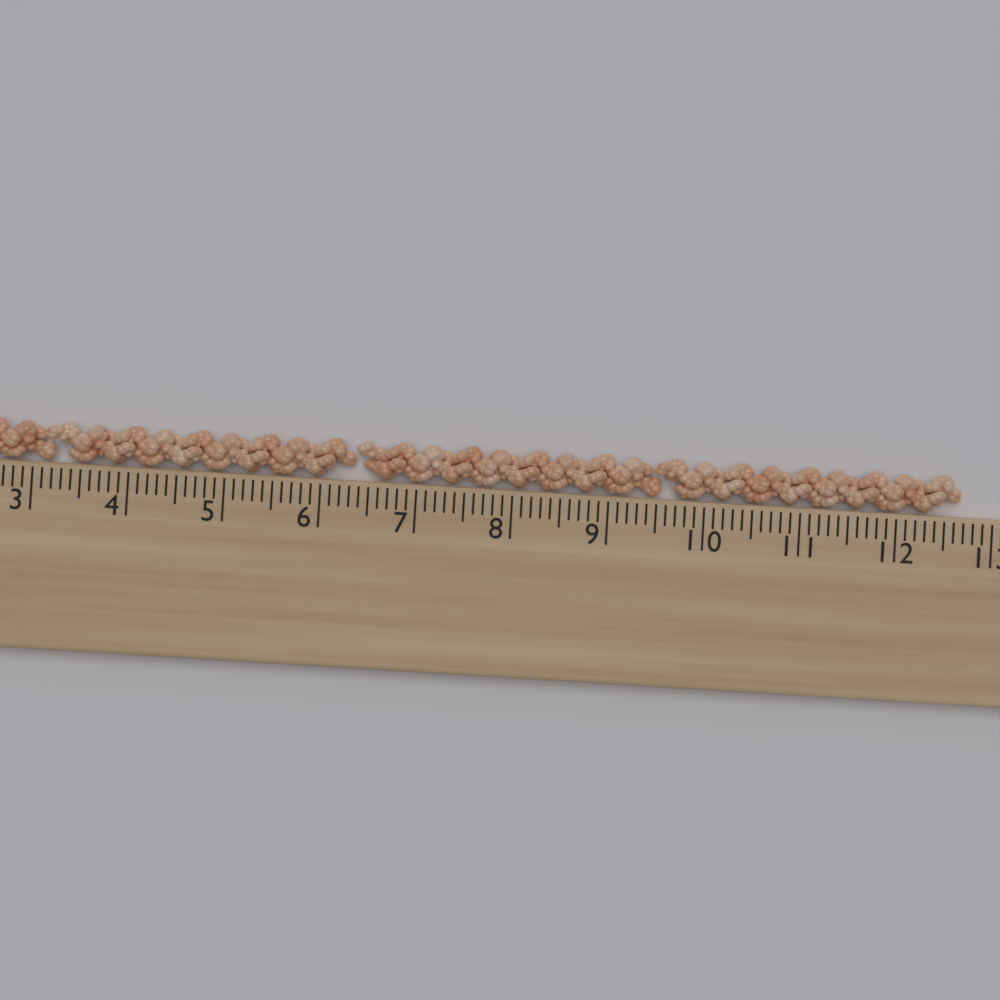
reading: 12.7 cm
